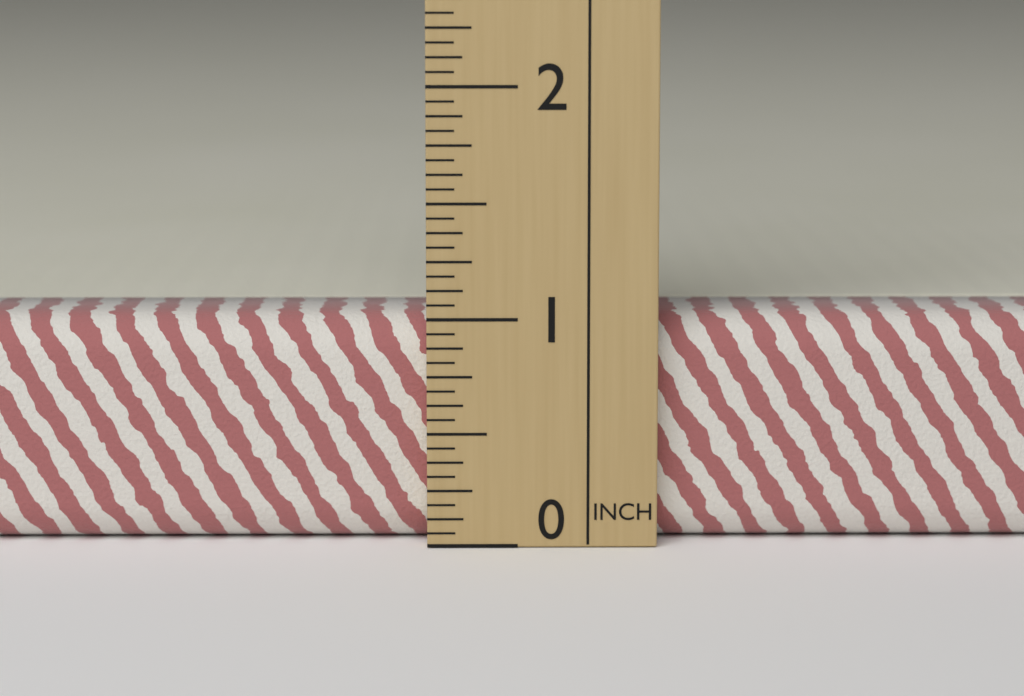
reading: 1.0000 in
